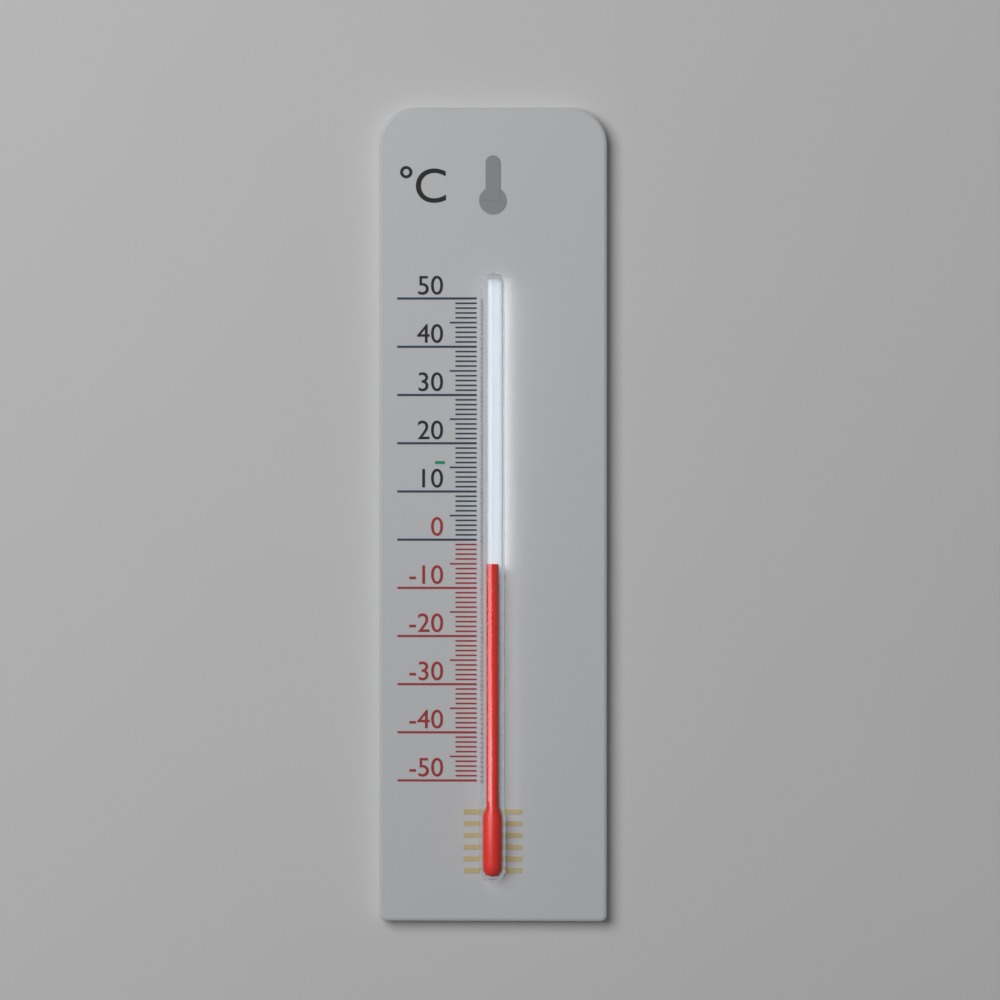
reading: -5 °C
